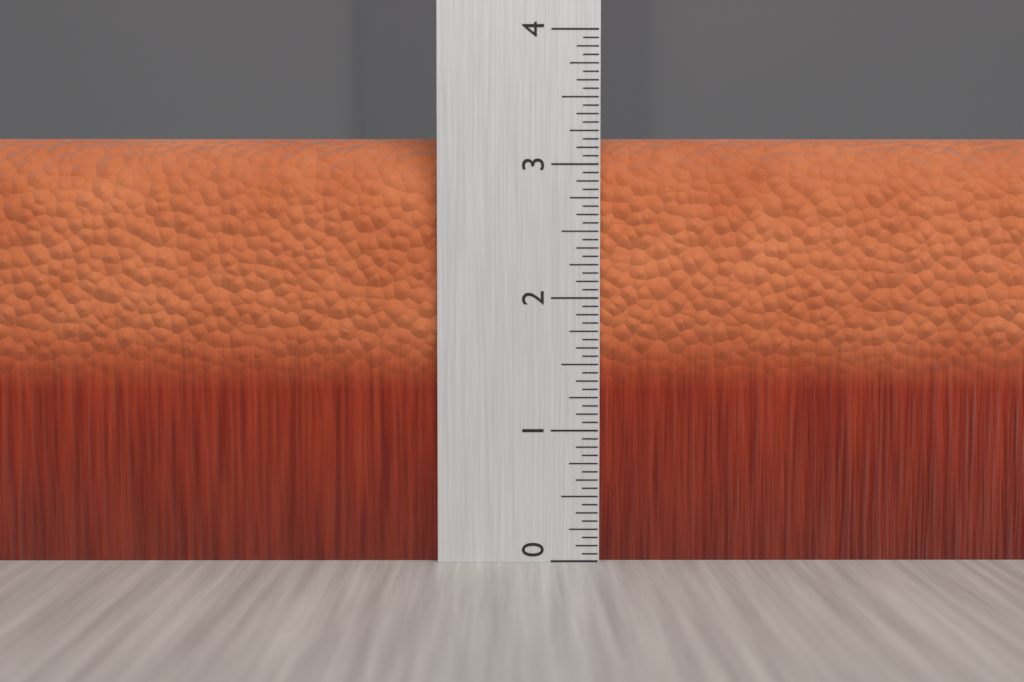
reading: 3.2500 (no unit)
